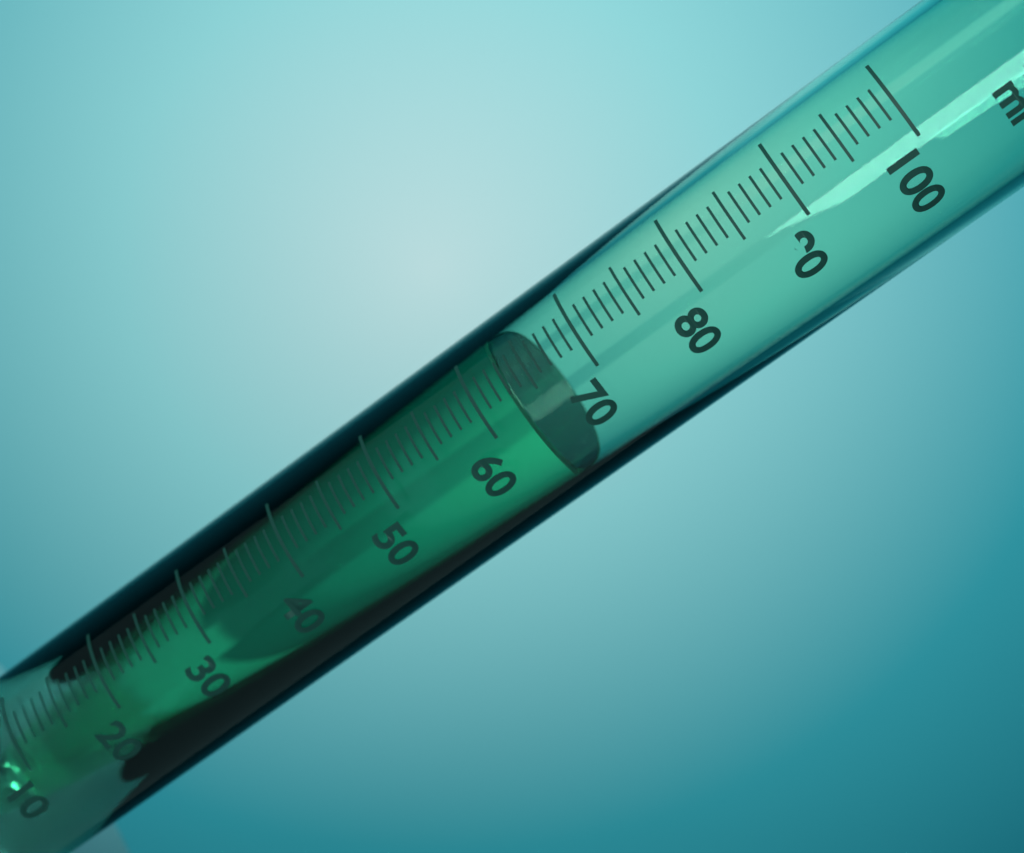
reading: 63 ml
